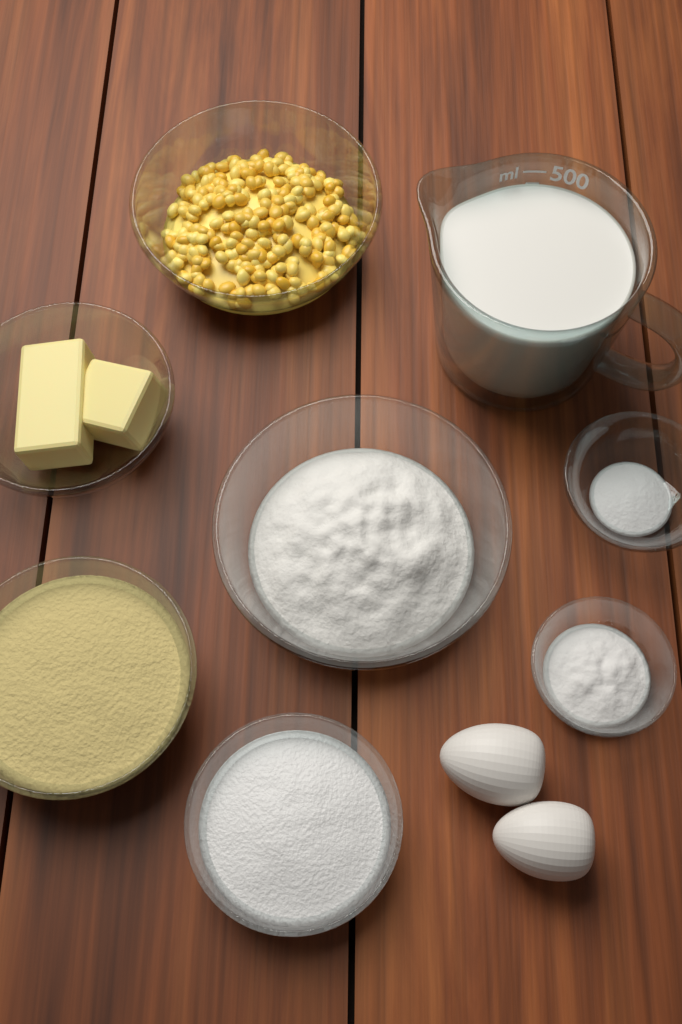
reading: 450 ml
